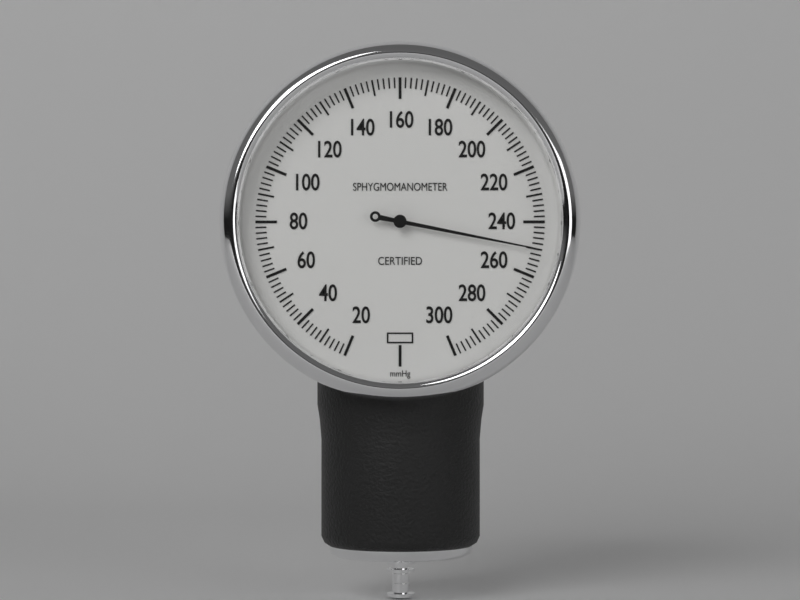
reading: 250 mmHg
